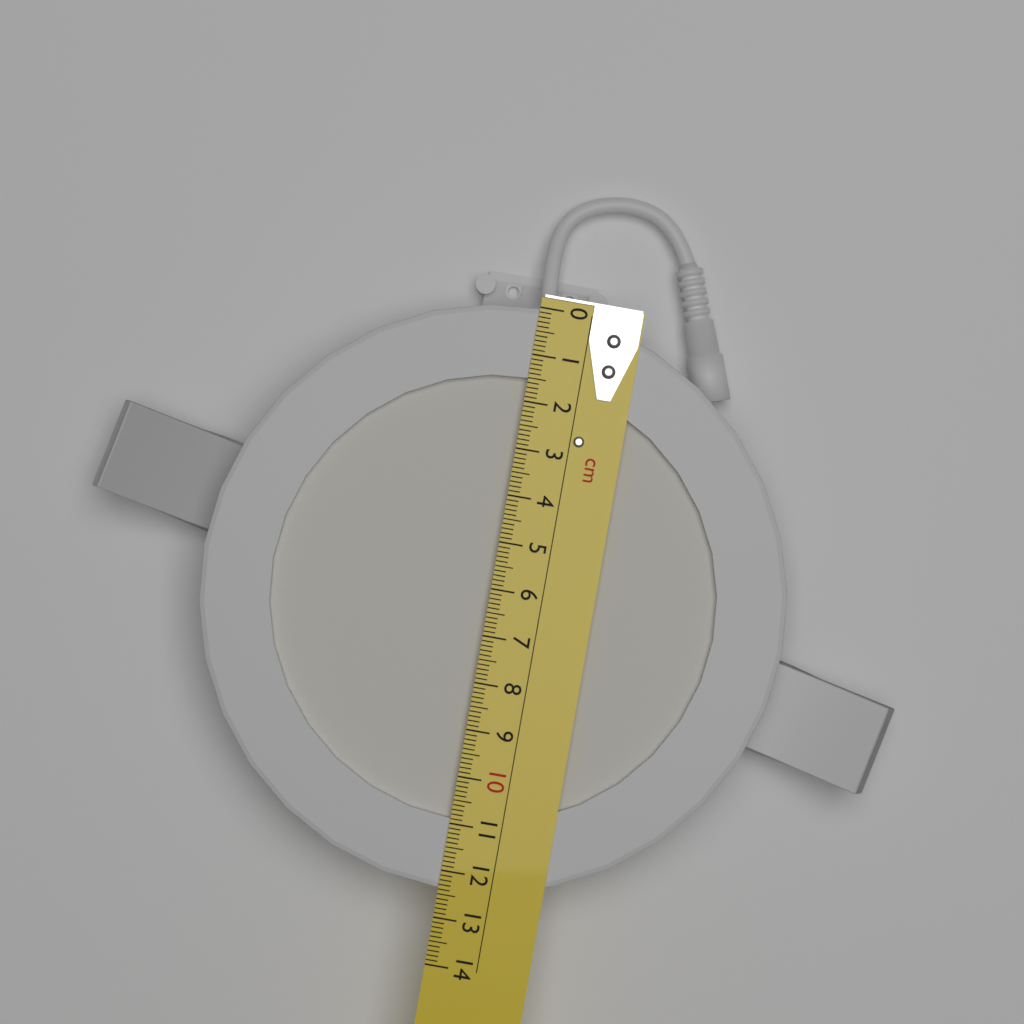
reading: 12.4 cm
